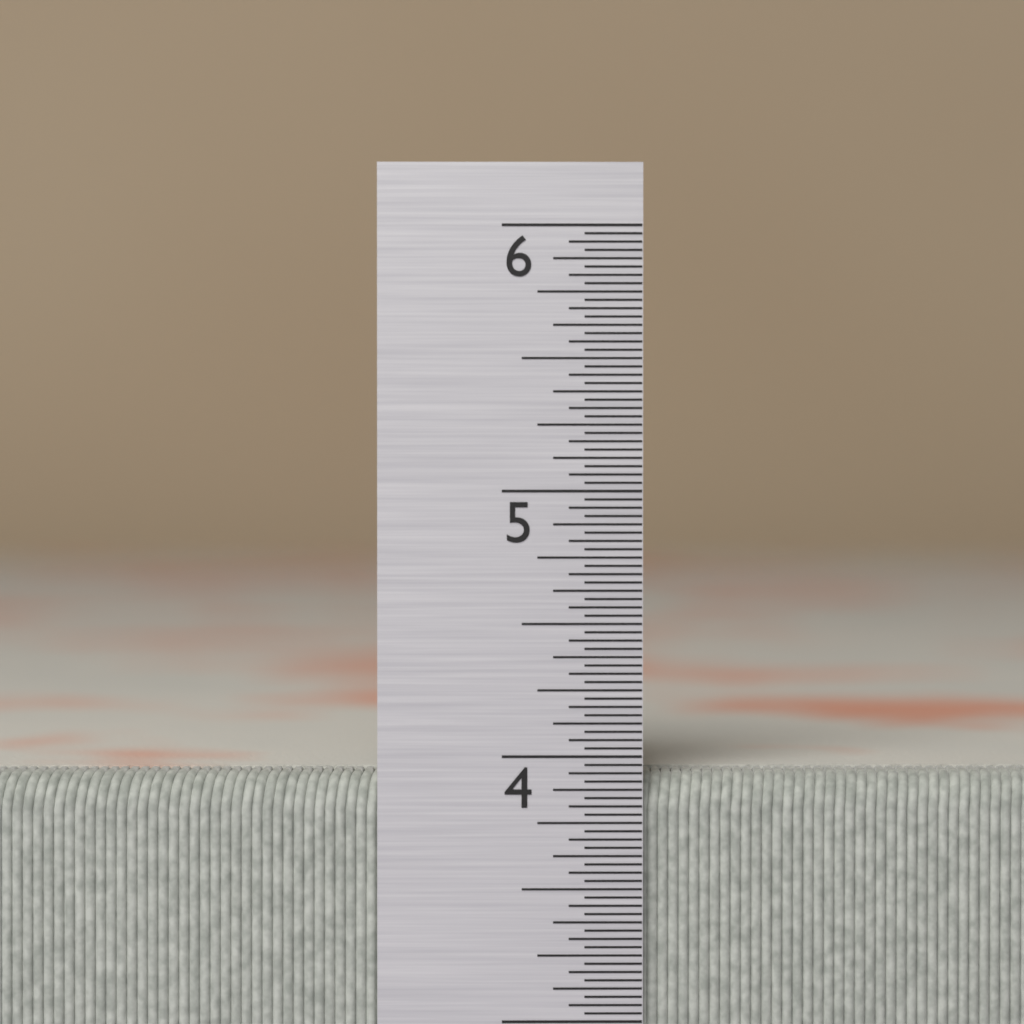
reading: 3.93750 in
